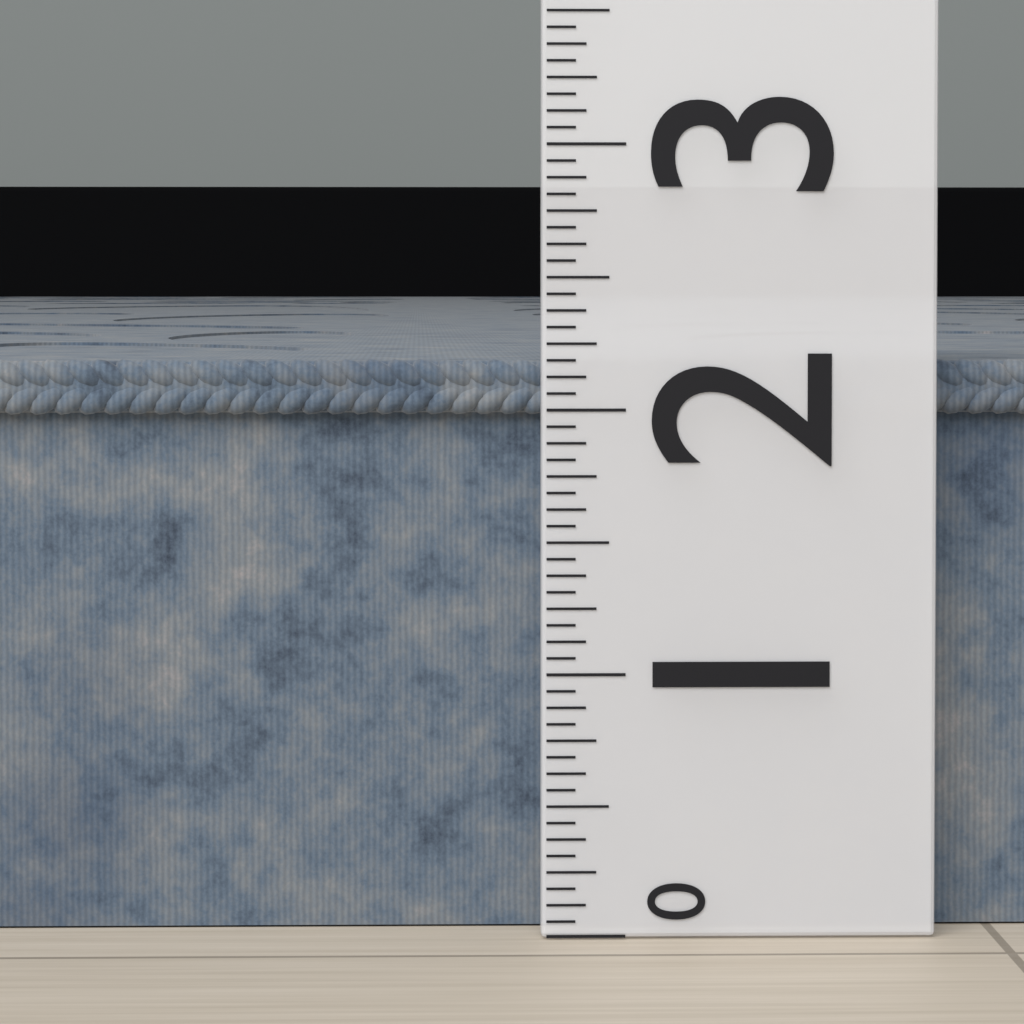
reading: 2.1875 (no unit)
